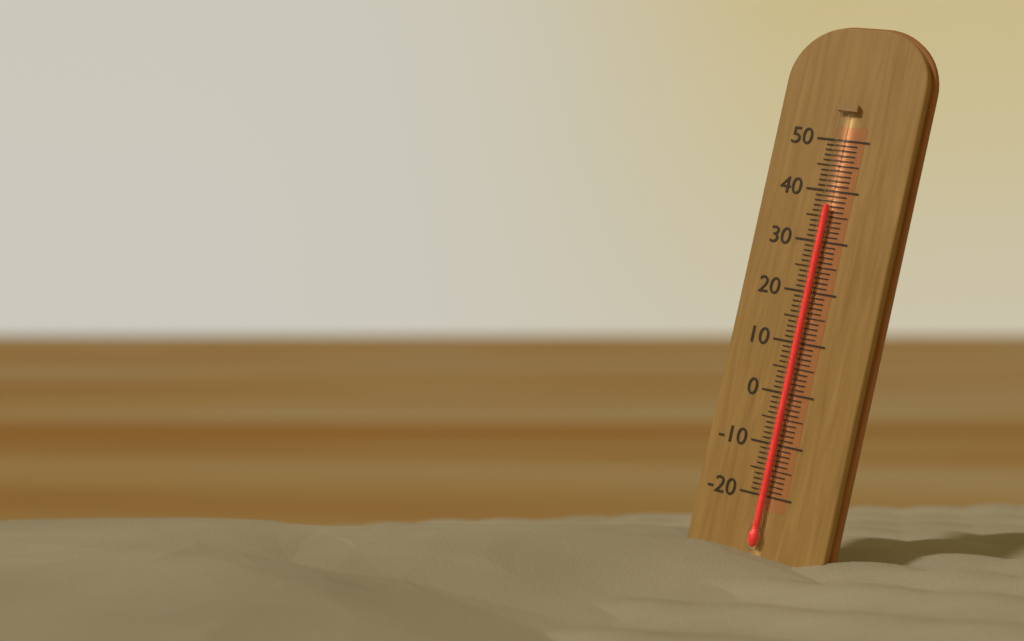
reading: 37 (no unit)
